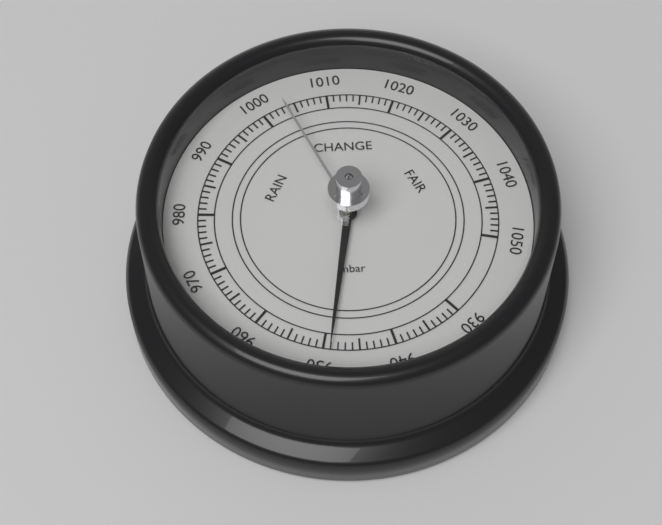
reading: 949 mbar
